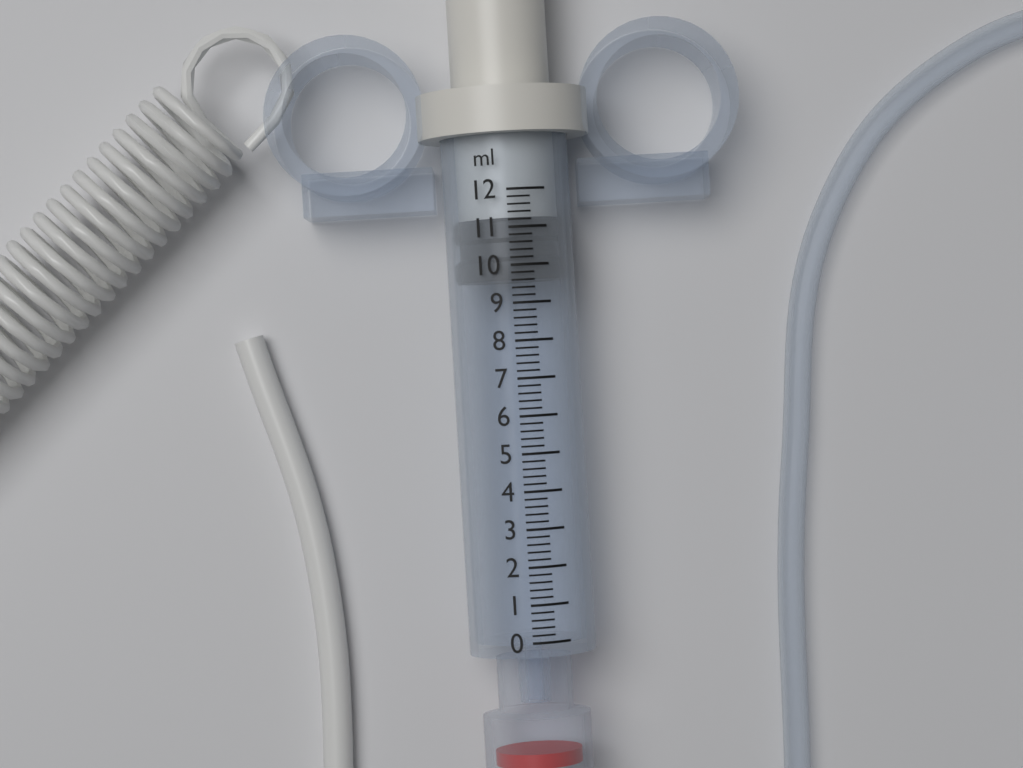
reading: 9.6 ml
